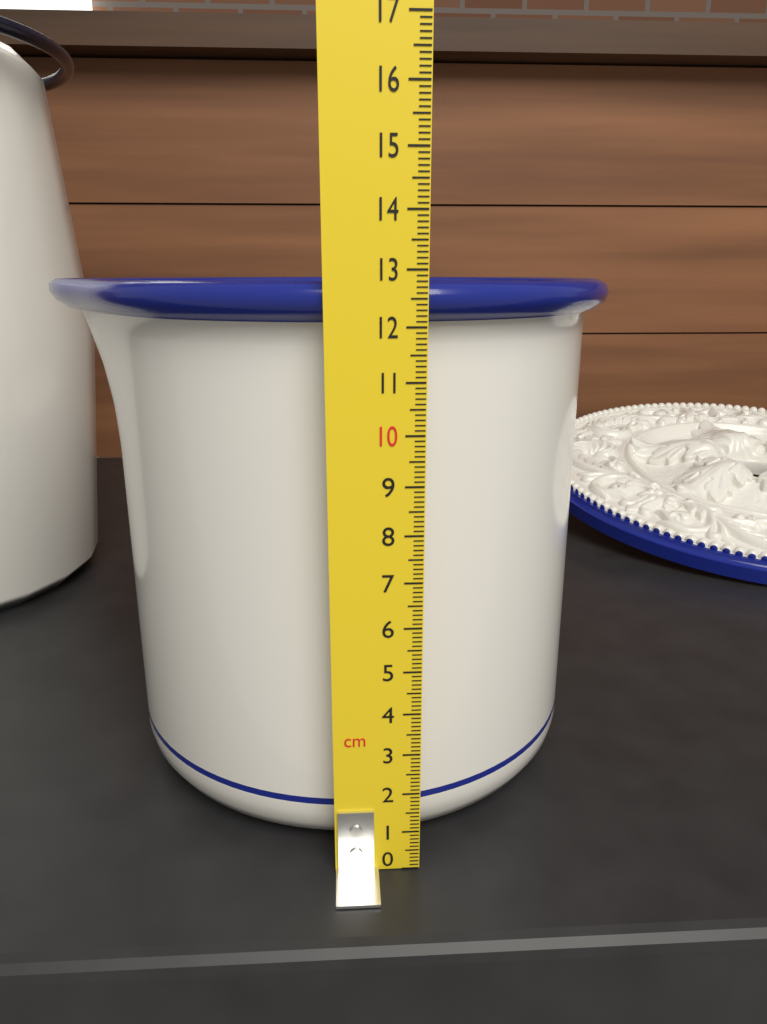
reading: 12.8 cm
